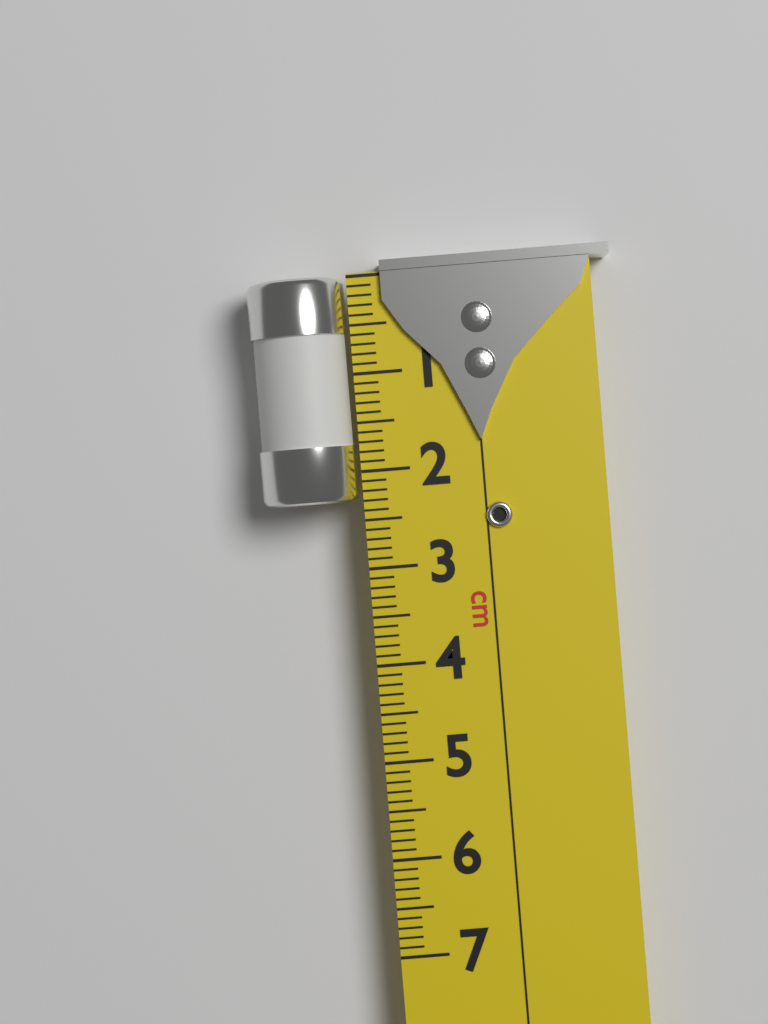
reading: 2.3 cm
